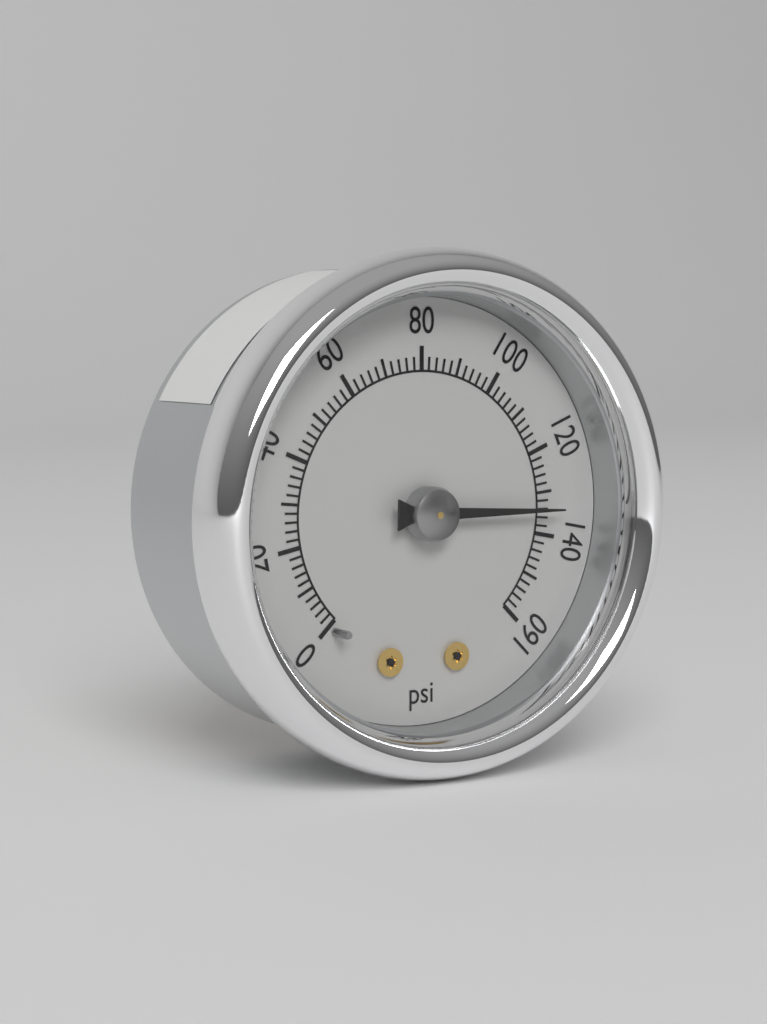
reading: 134 psi
